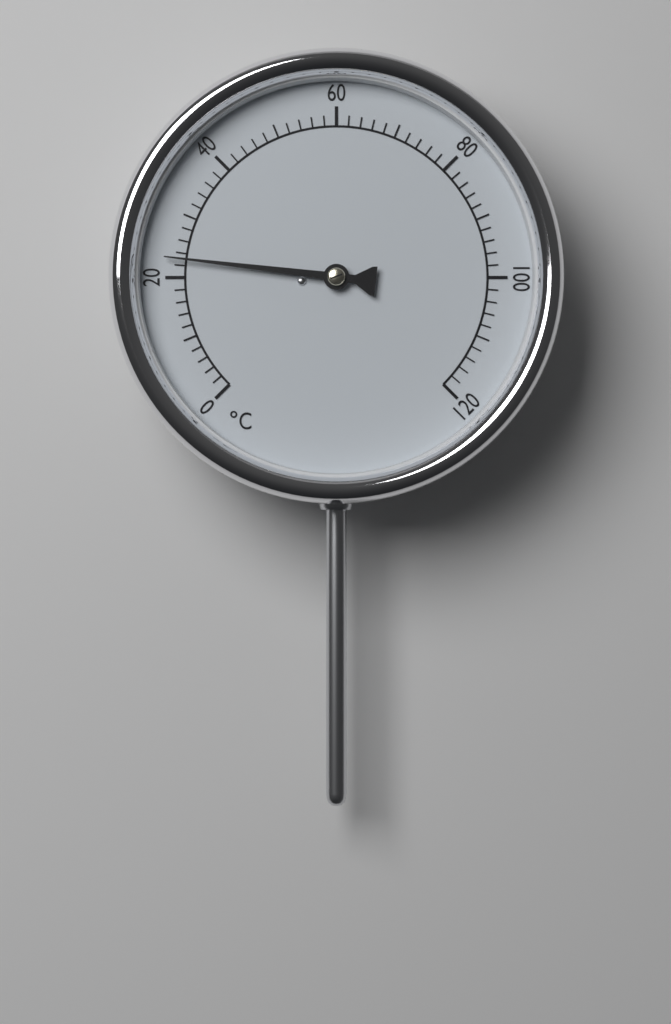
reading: 23 °C
